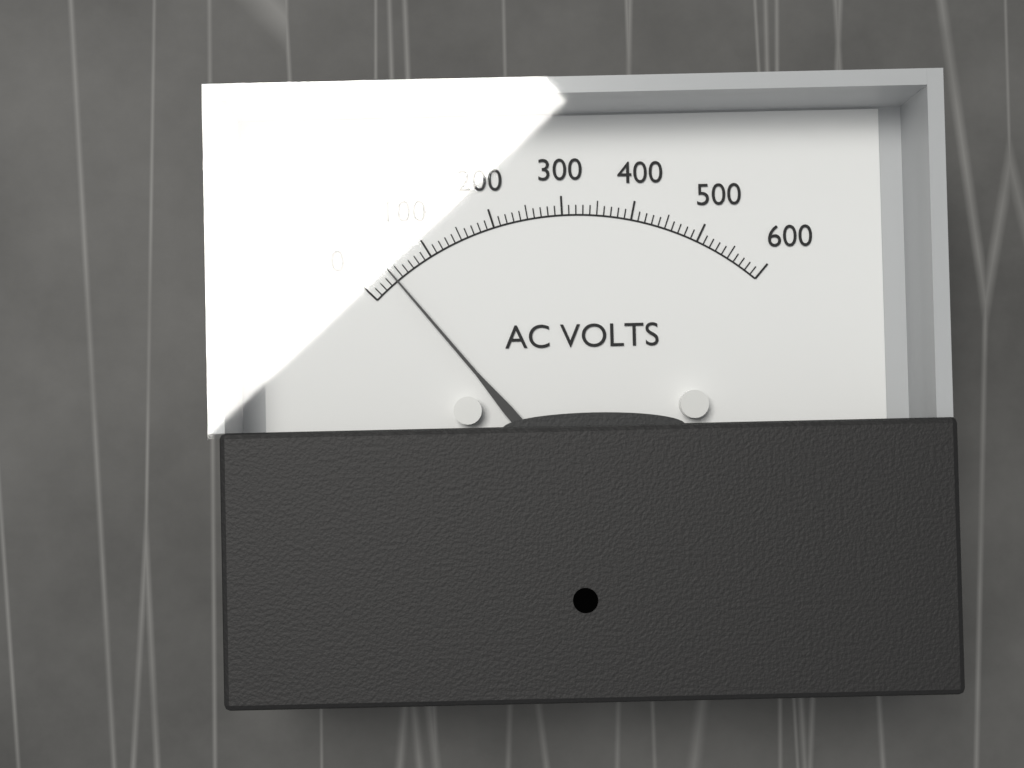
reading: 40 V
